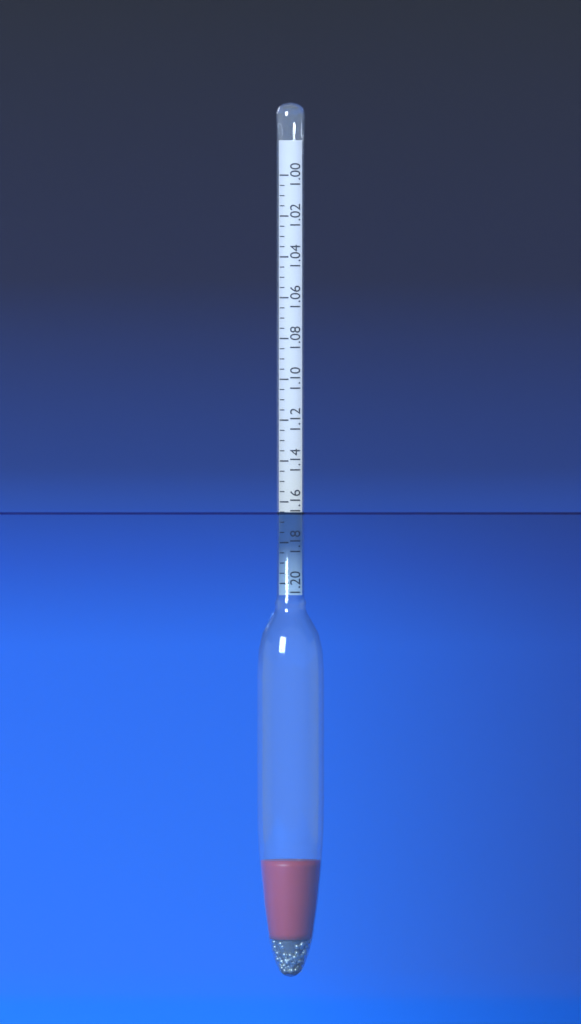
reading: 1.165 (no unit)
